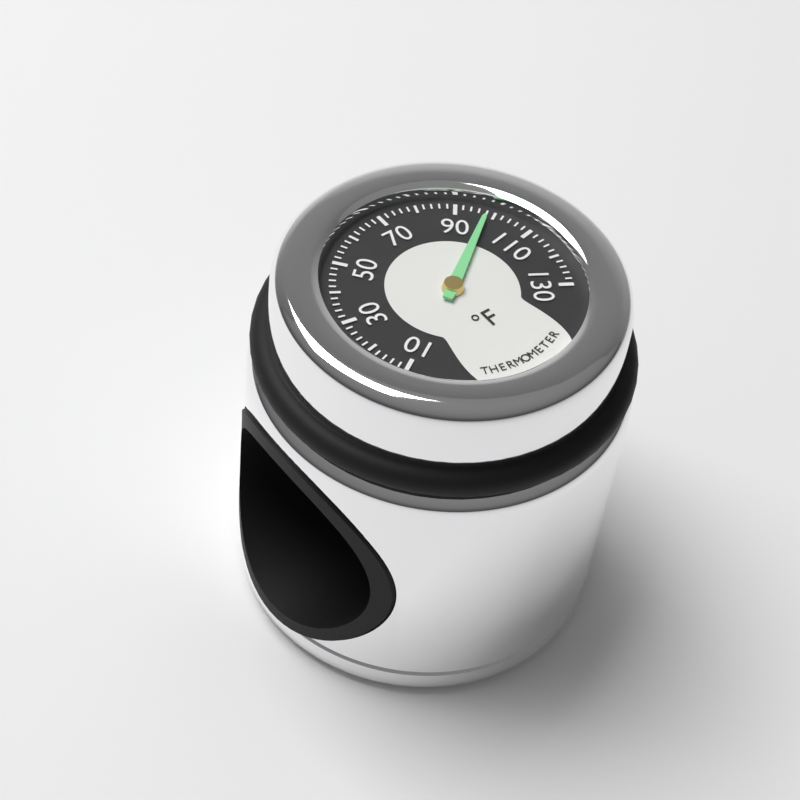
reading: 98 °F
